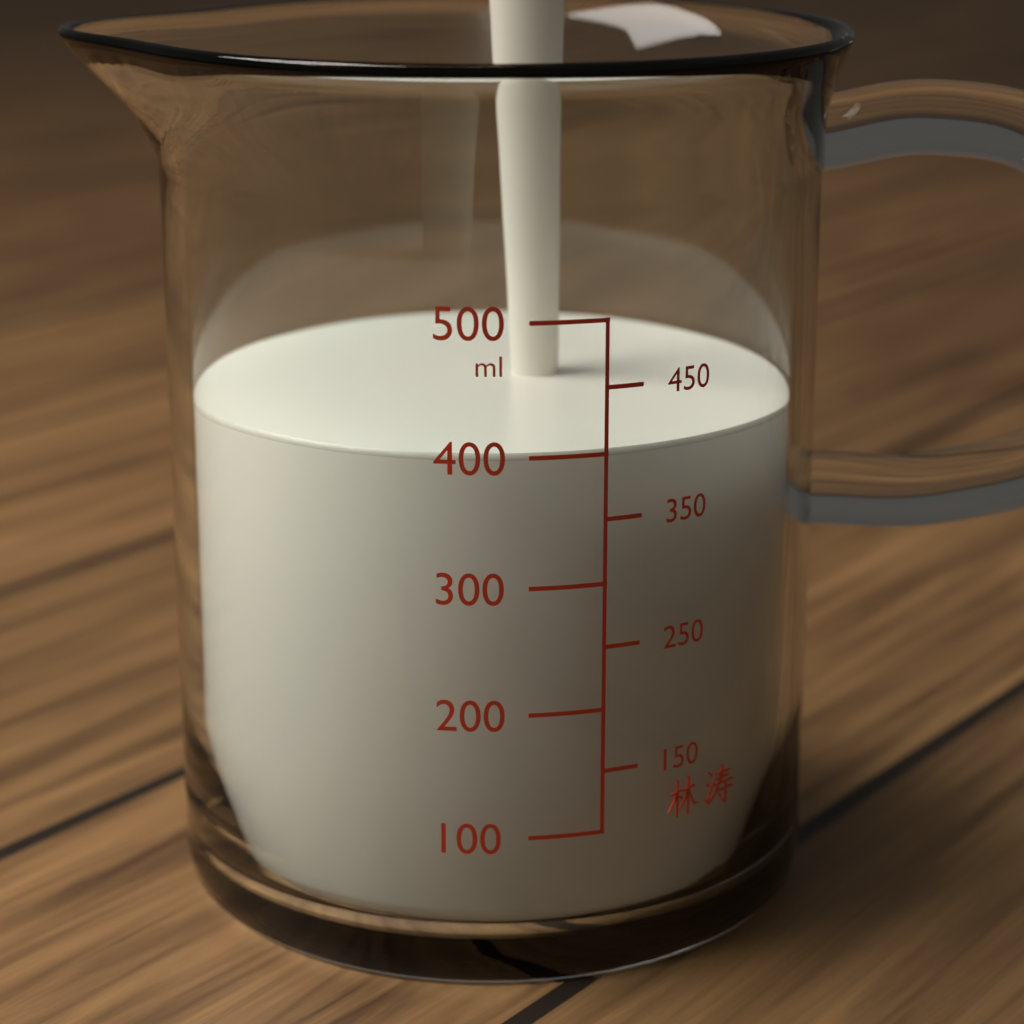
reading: 400 ml
